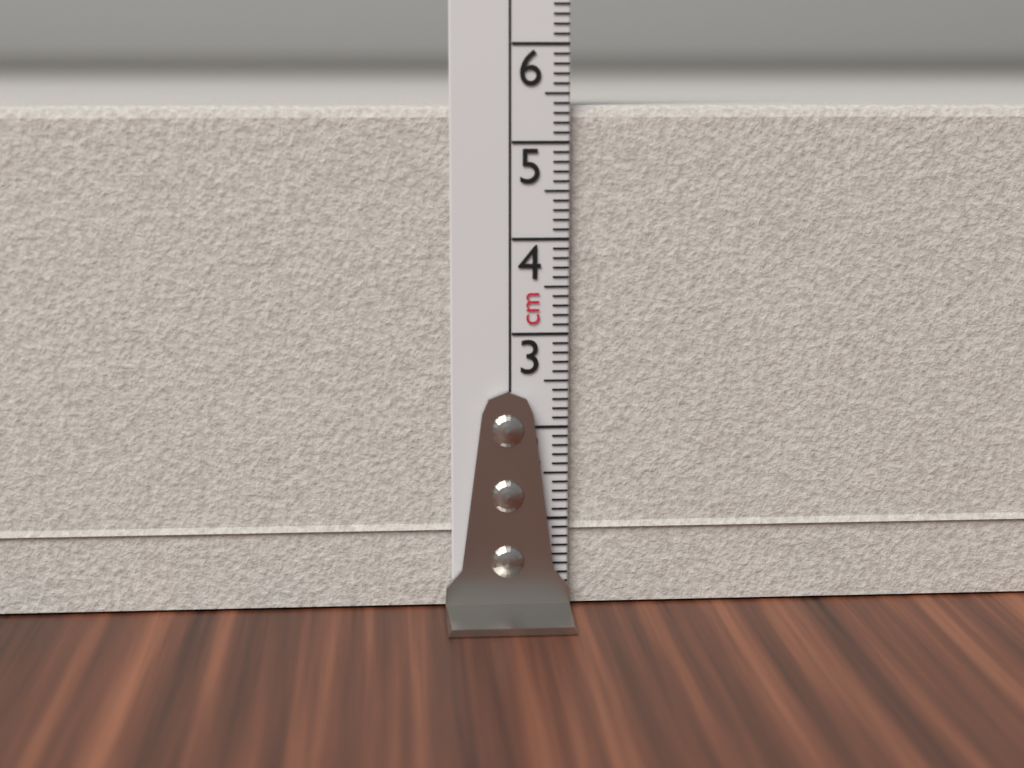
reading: 5.4 cm
